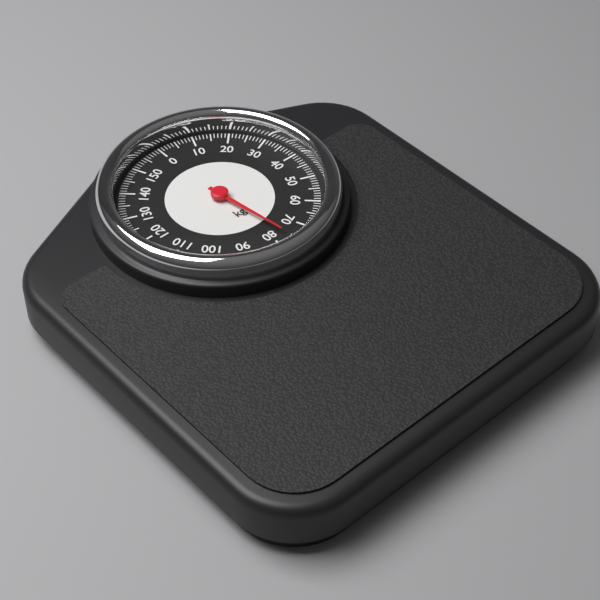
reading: 76 kg
